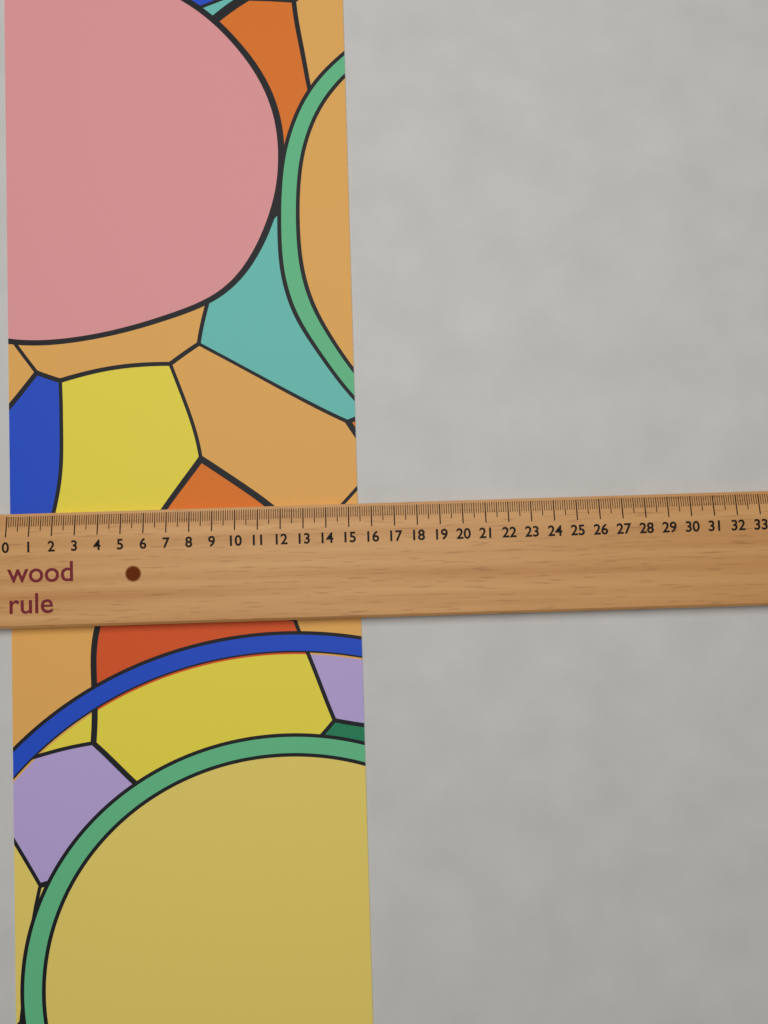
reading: 15.4 (no unit)
